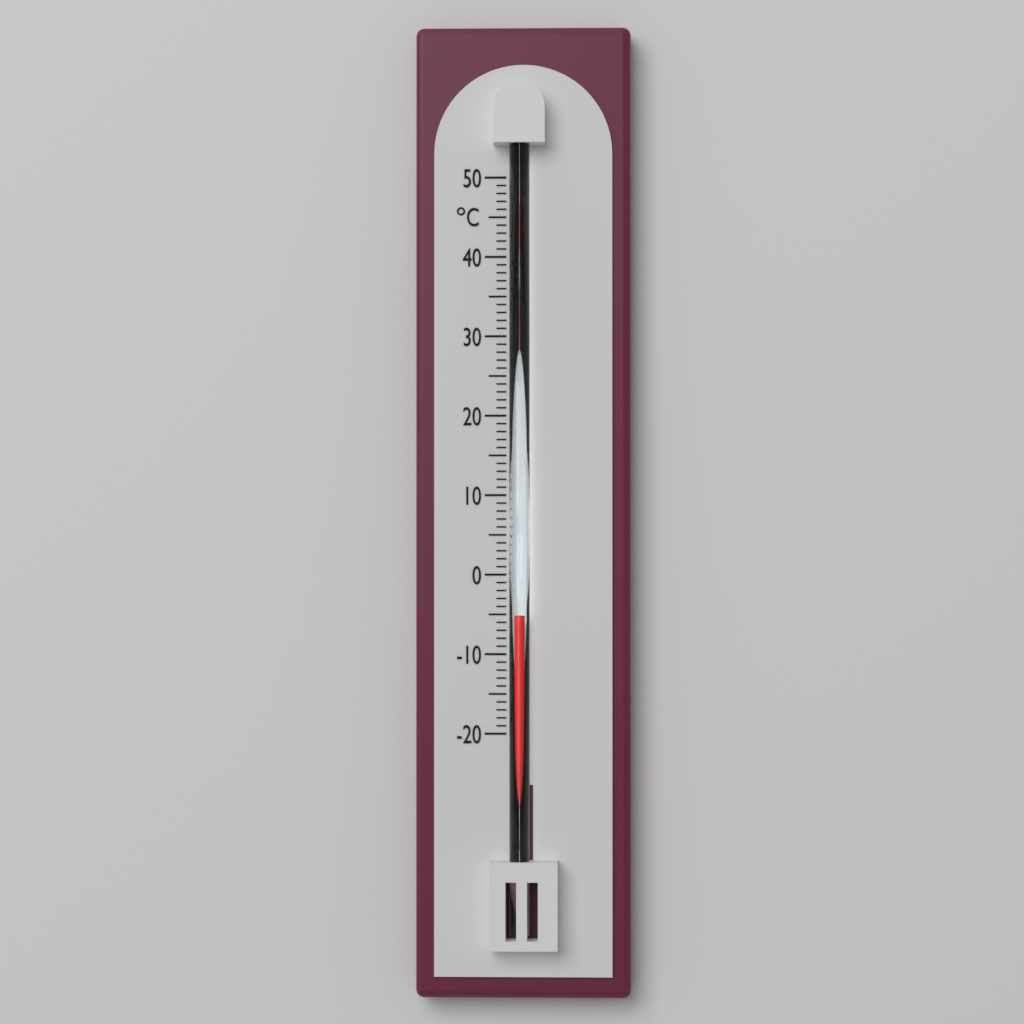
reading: -5 °C
